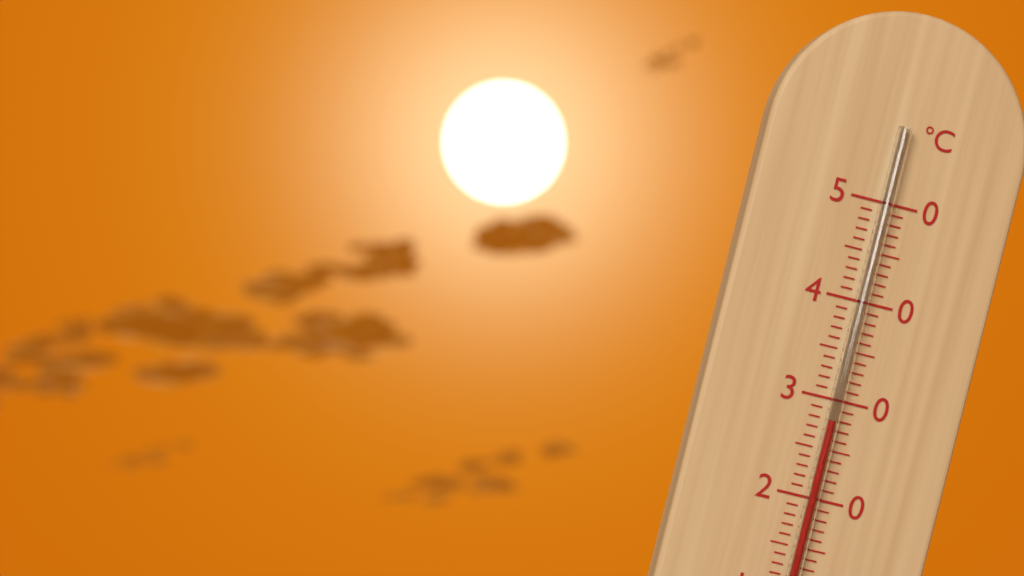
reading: 28 °C
